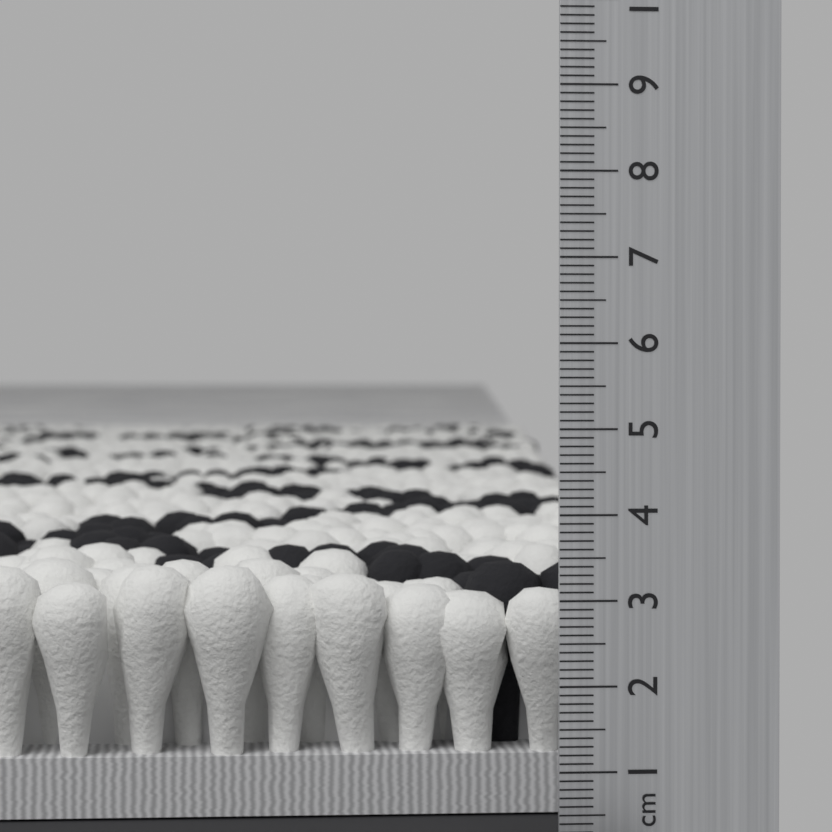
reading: 3.2 cm
